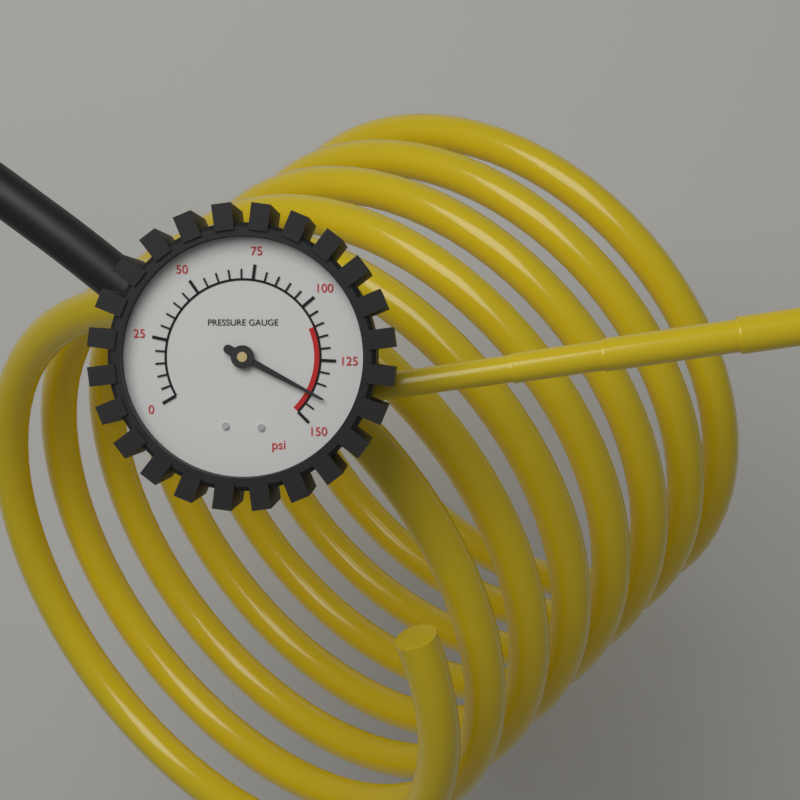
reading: 140 psi
